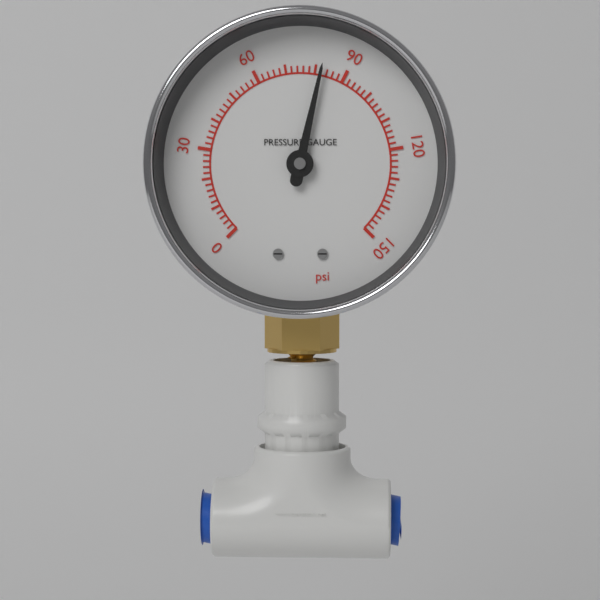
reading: 82 psi
